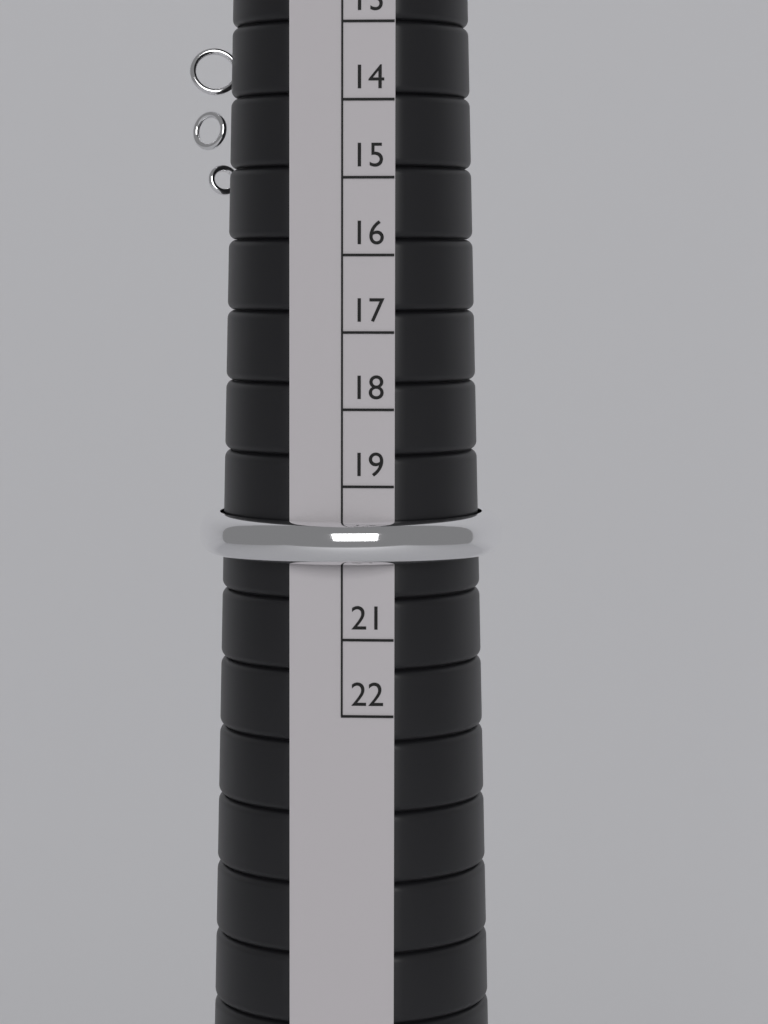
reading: 20 (no unit)
